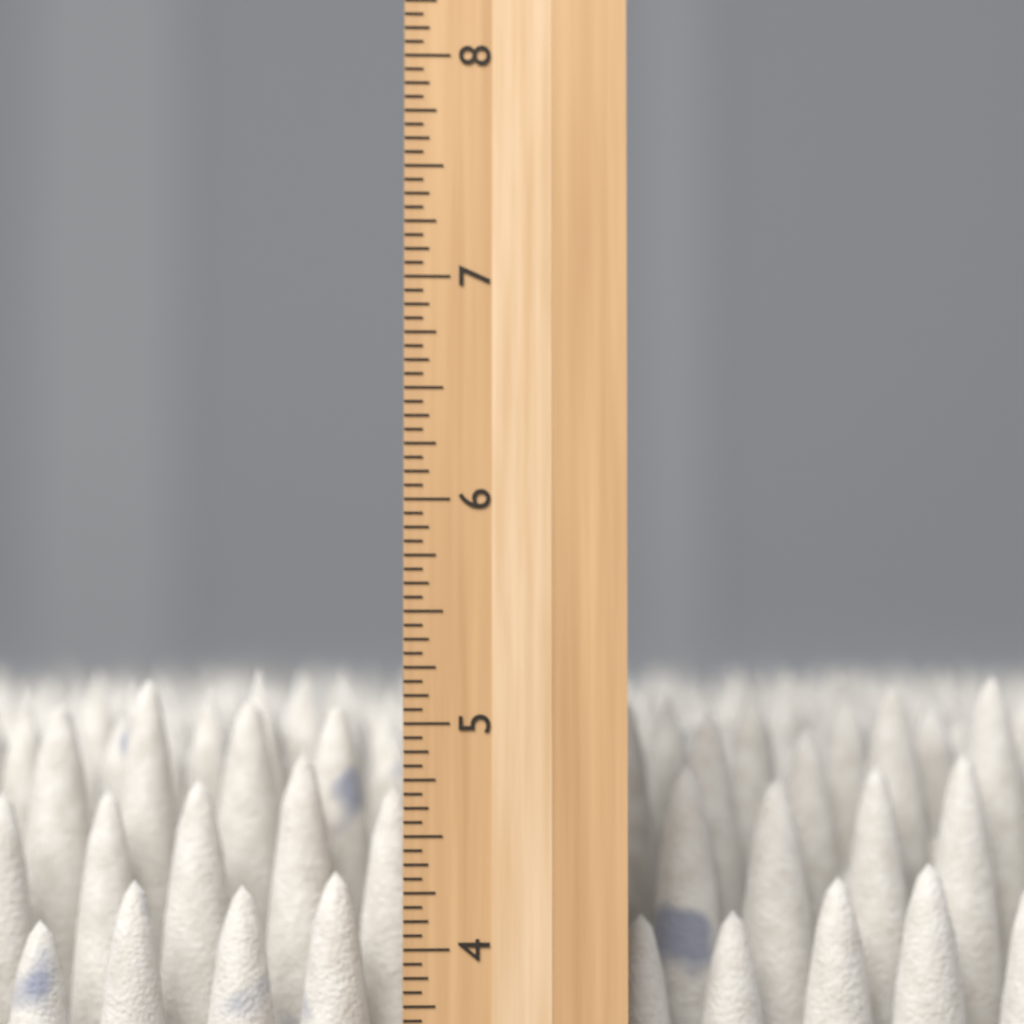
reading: 5.2500 inch
